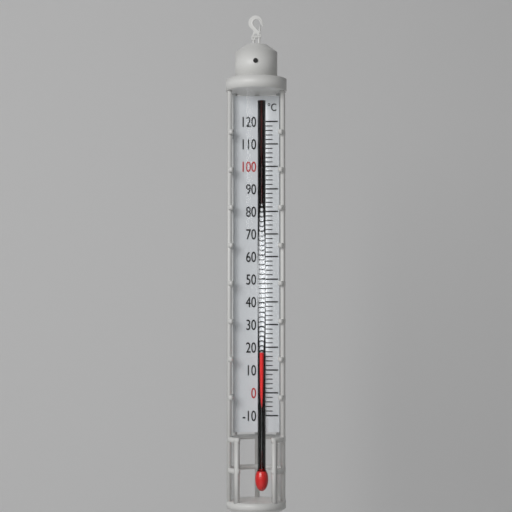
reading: 18 °C
